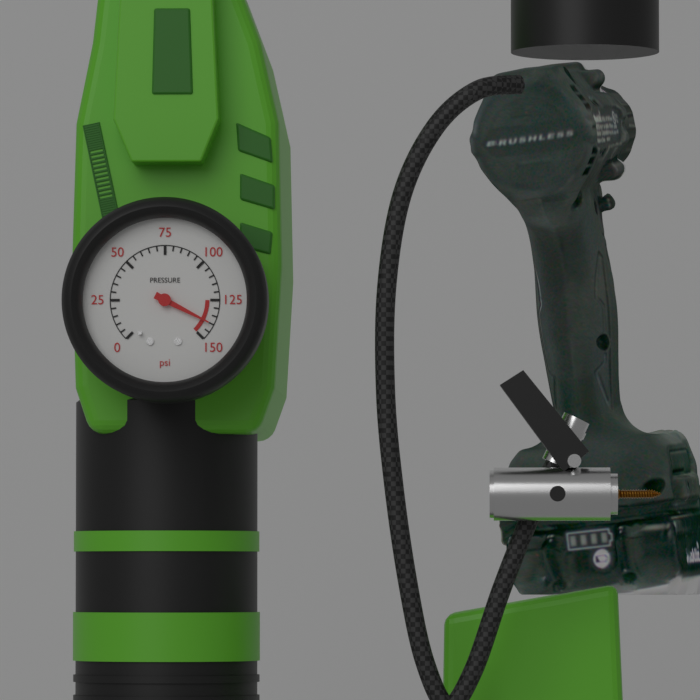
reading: 140 psi
